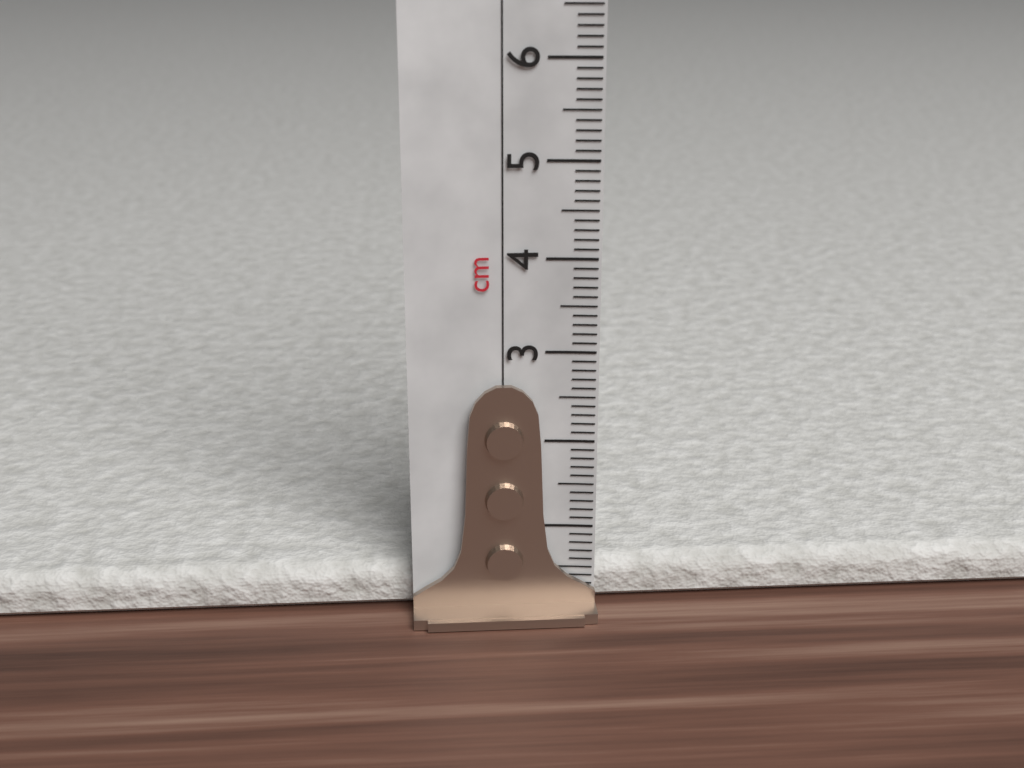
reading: 0.5 cm
